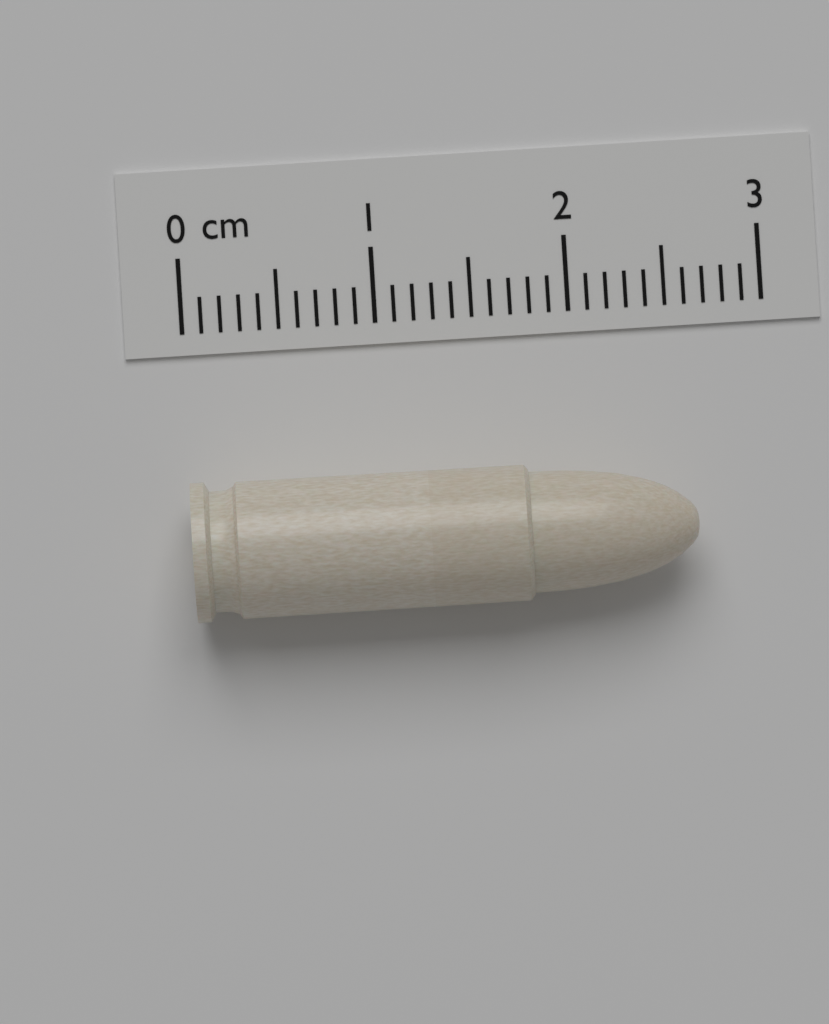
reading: 2.6 cm
